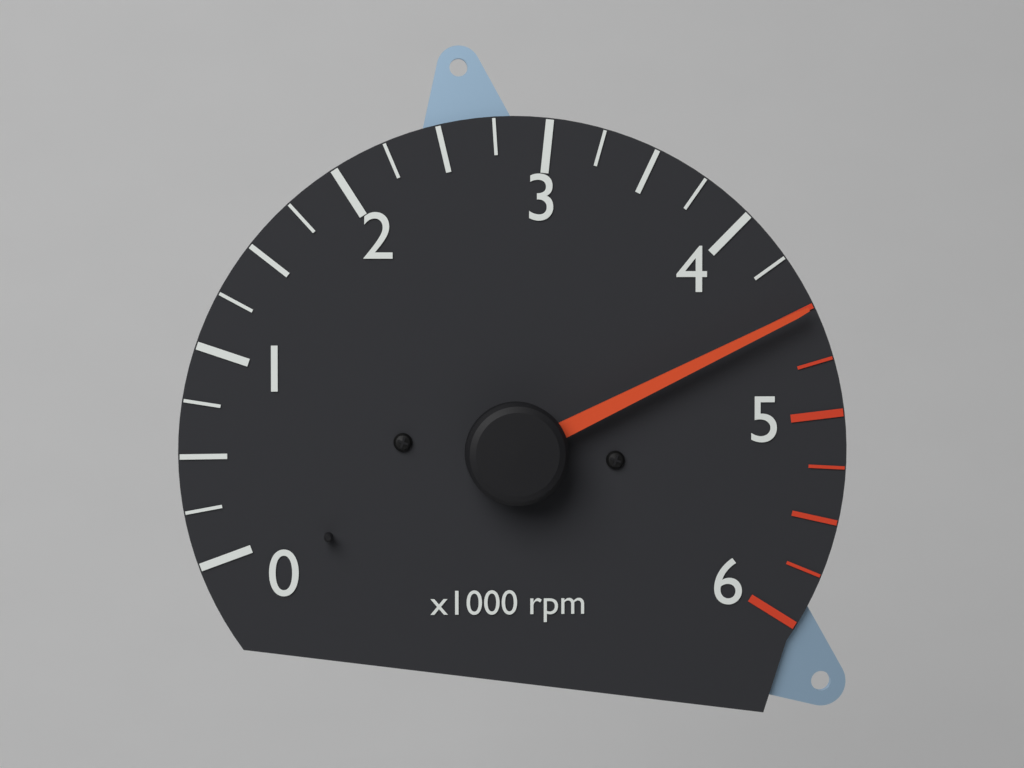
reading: 4500 rpm
